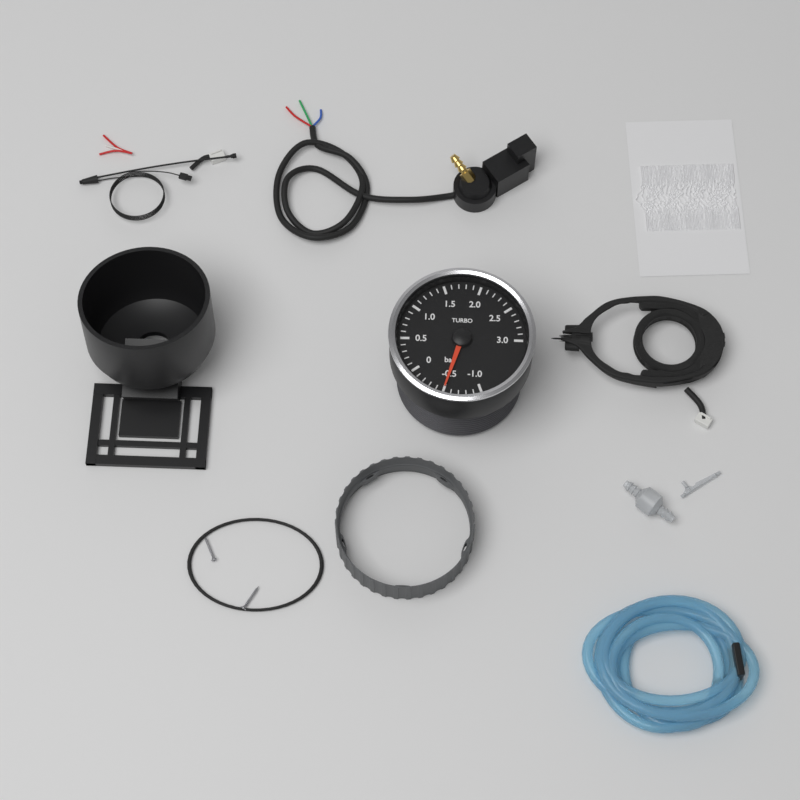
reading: -0.5 bar
